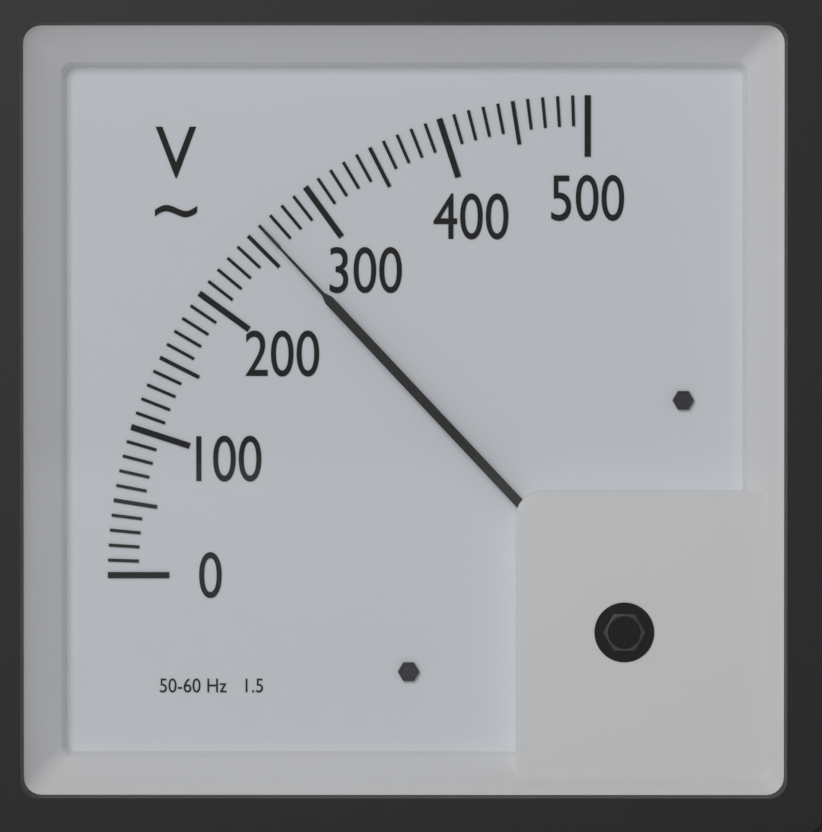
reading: 260 V
